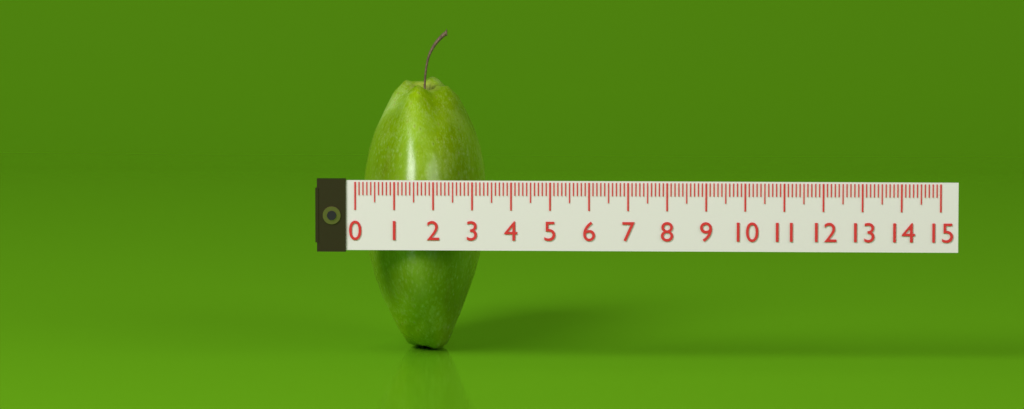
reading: 3.2 (no unit)
